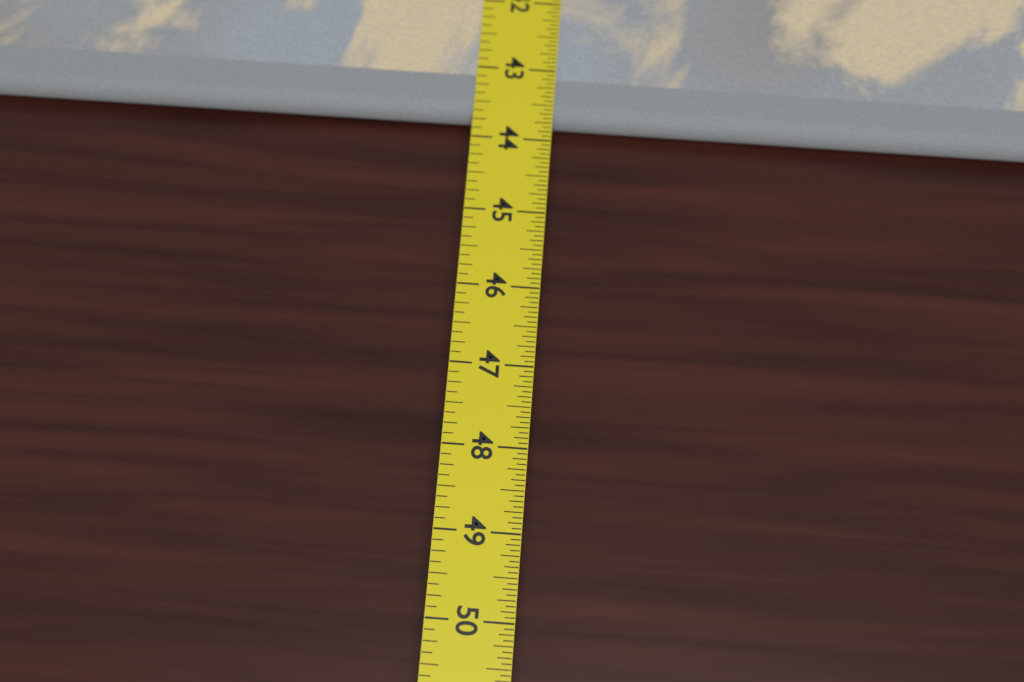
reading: 43.6875 in
